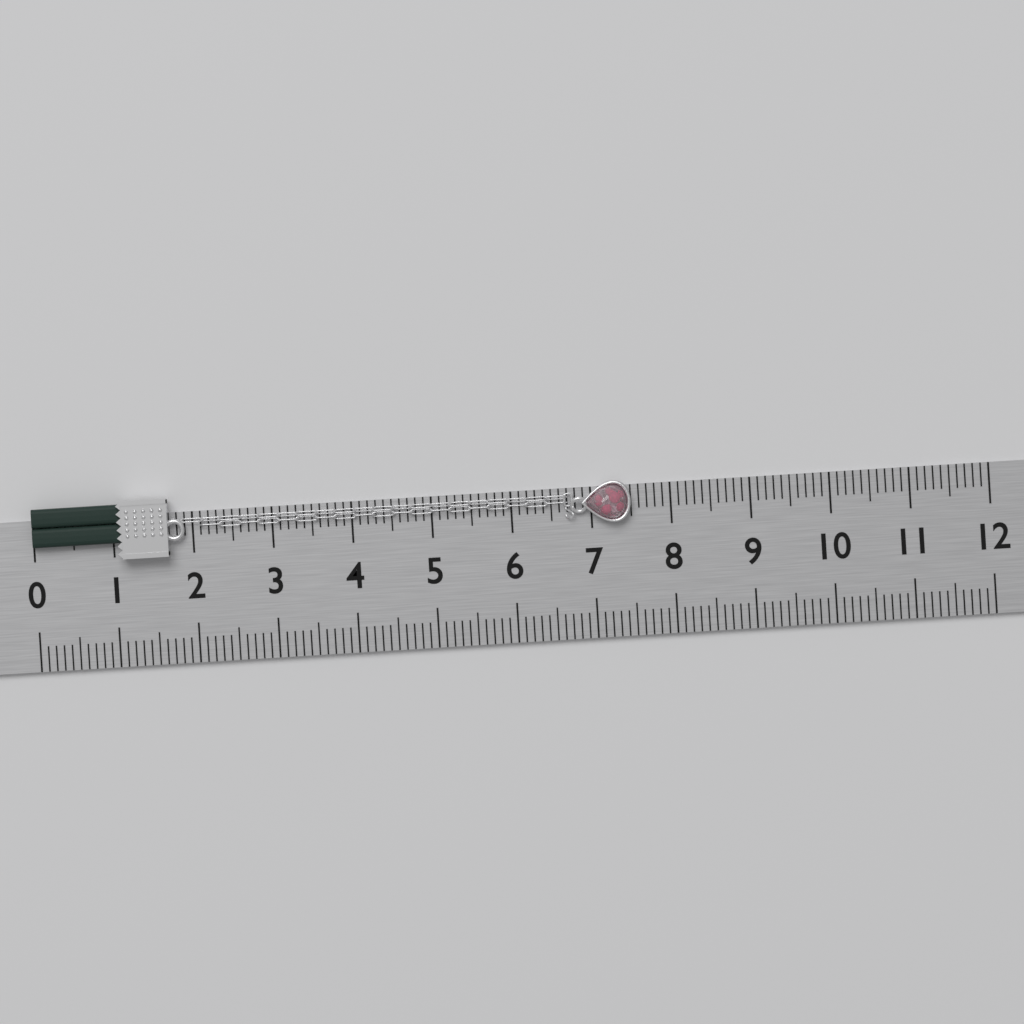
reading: 7.5 (no unit)
